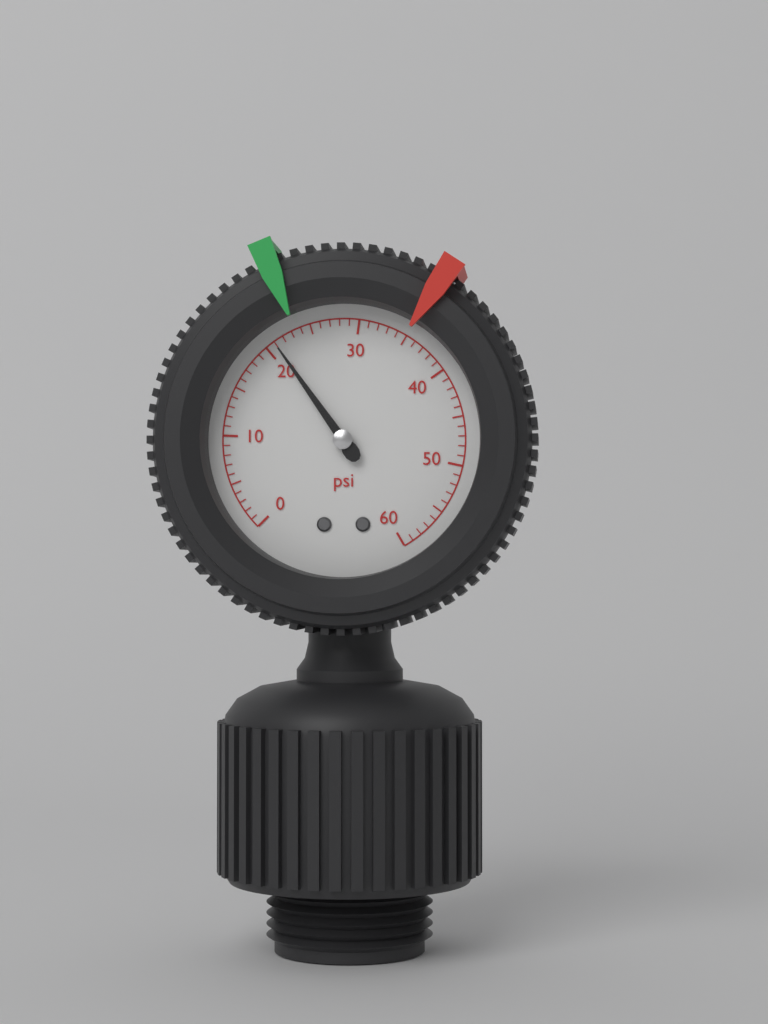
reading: 21 psi
